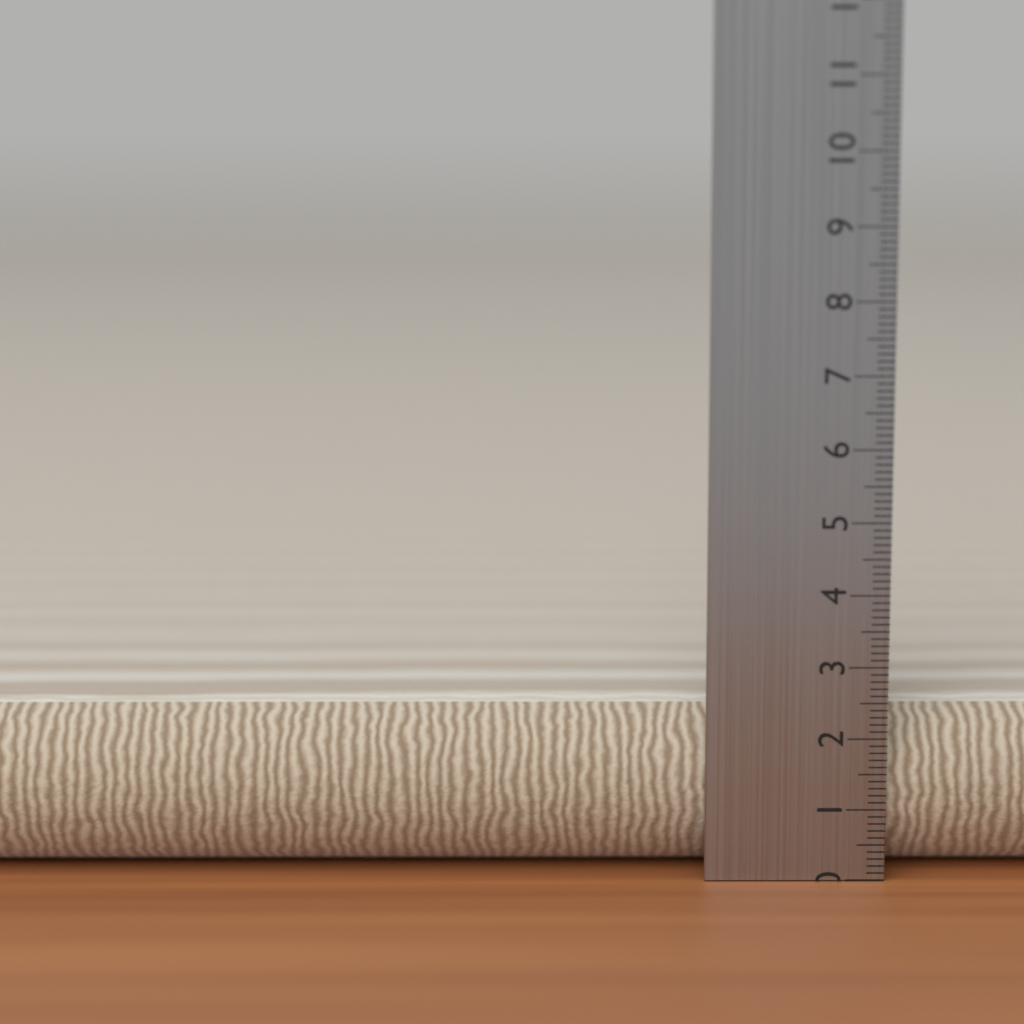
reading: 2.4 cm
